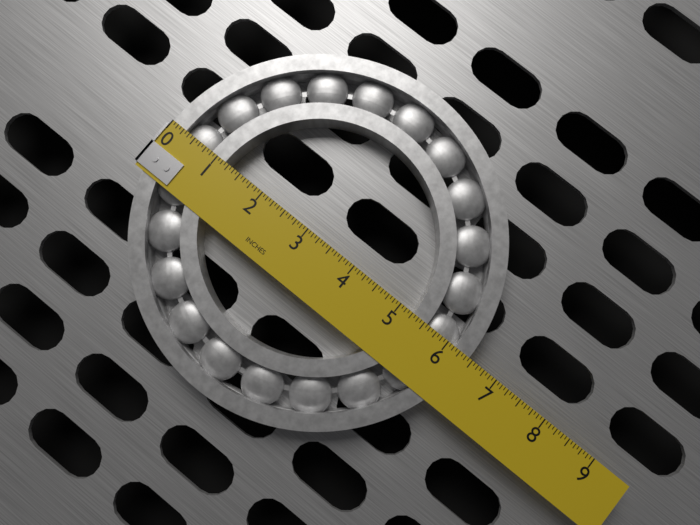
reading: 6.4375 in
